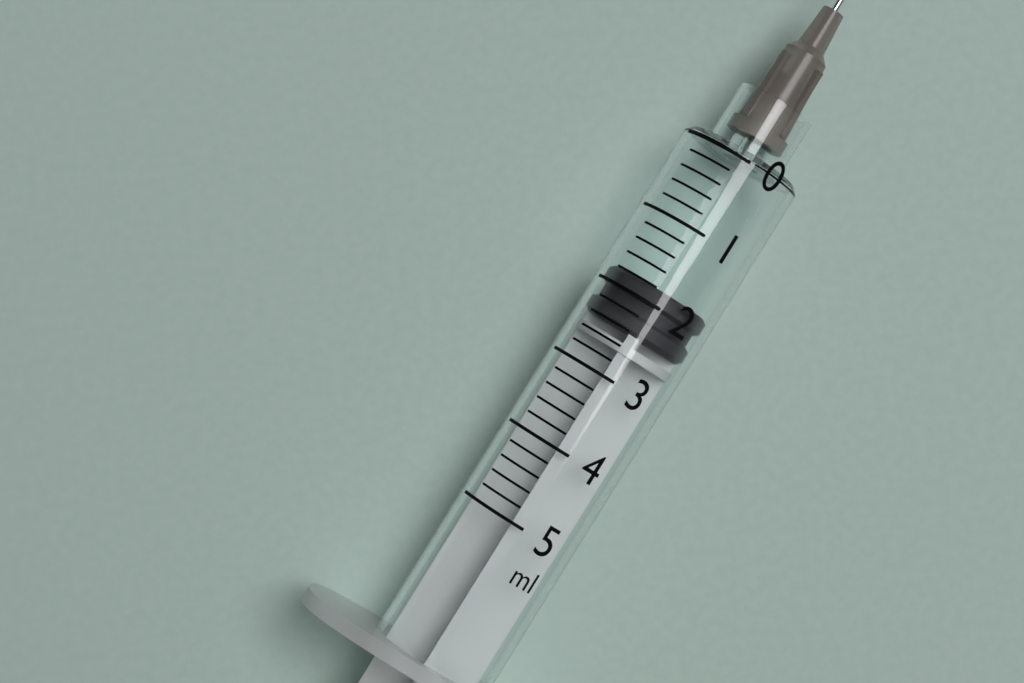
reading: 1.8 ml
